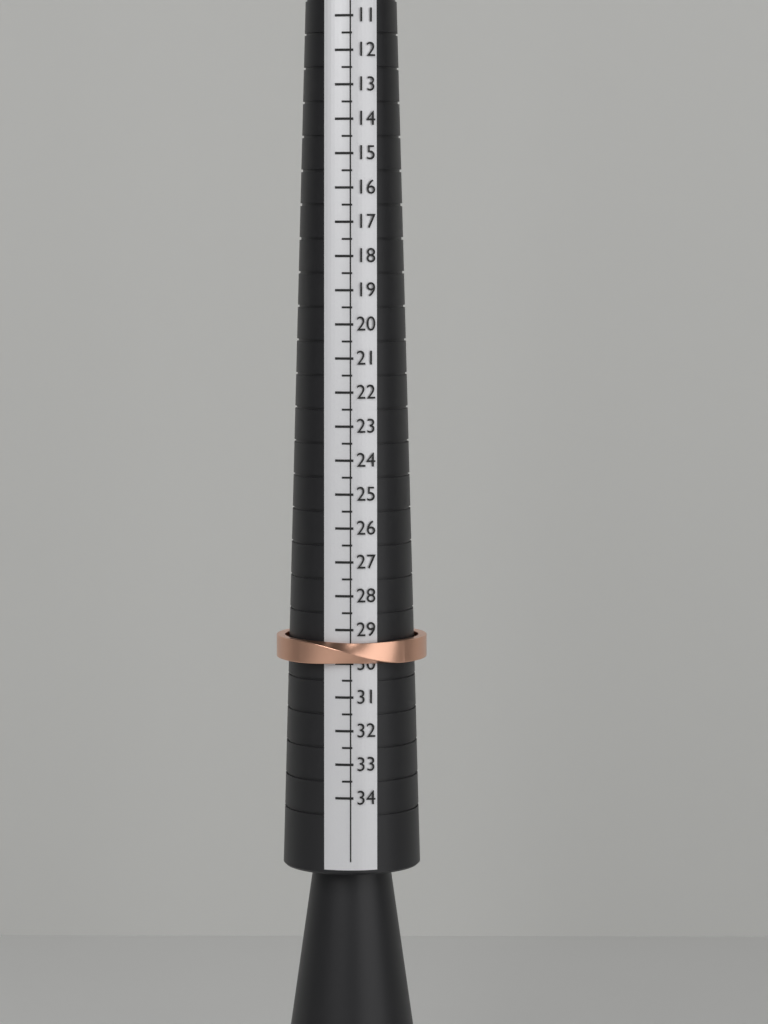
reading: 30.0 (no unit)
